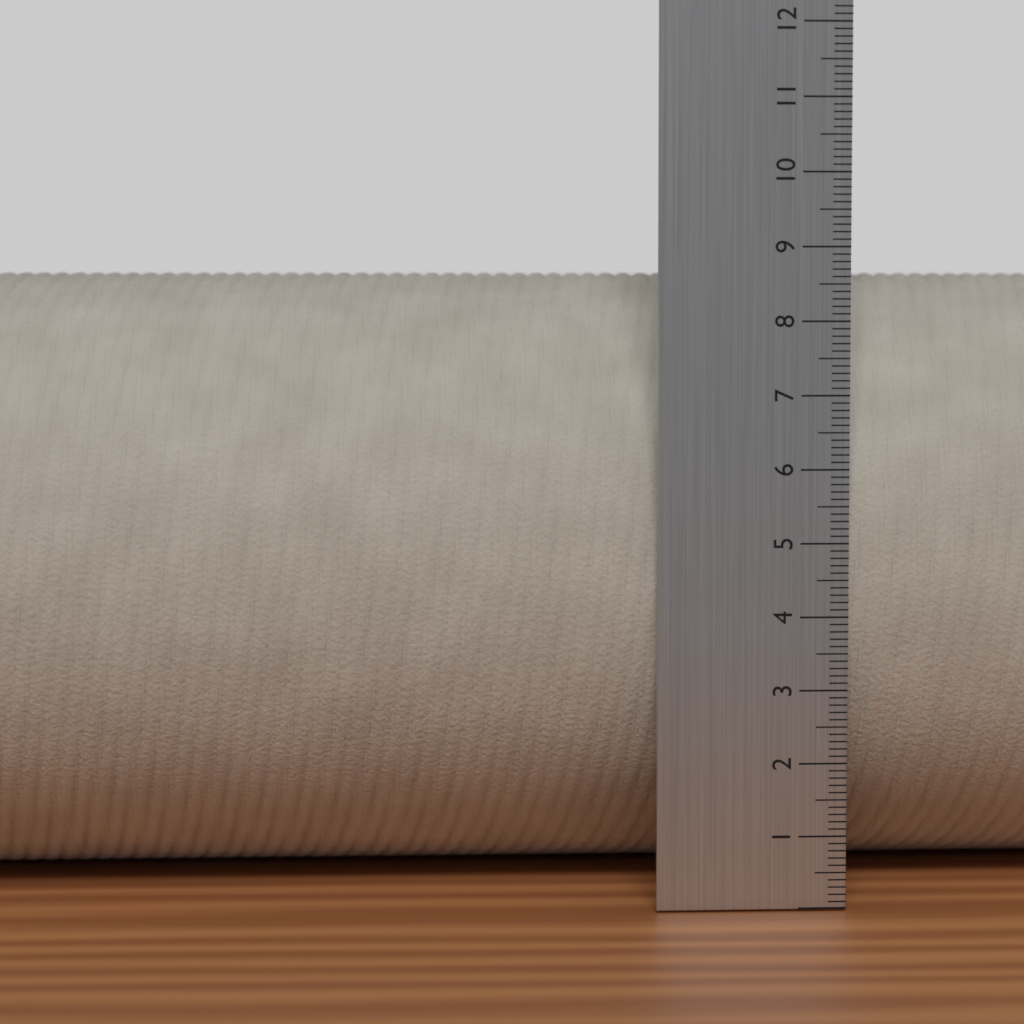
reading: 8.7 cm
